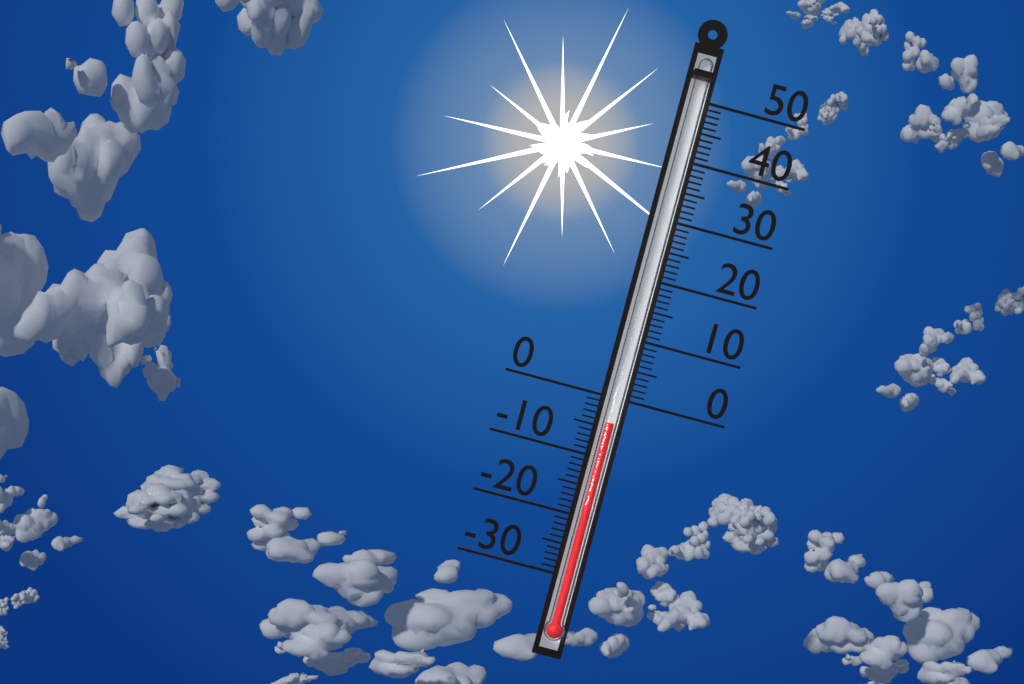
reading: -4 (no unit)
